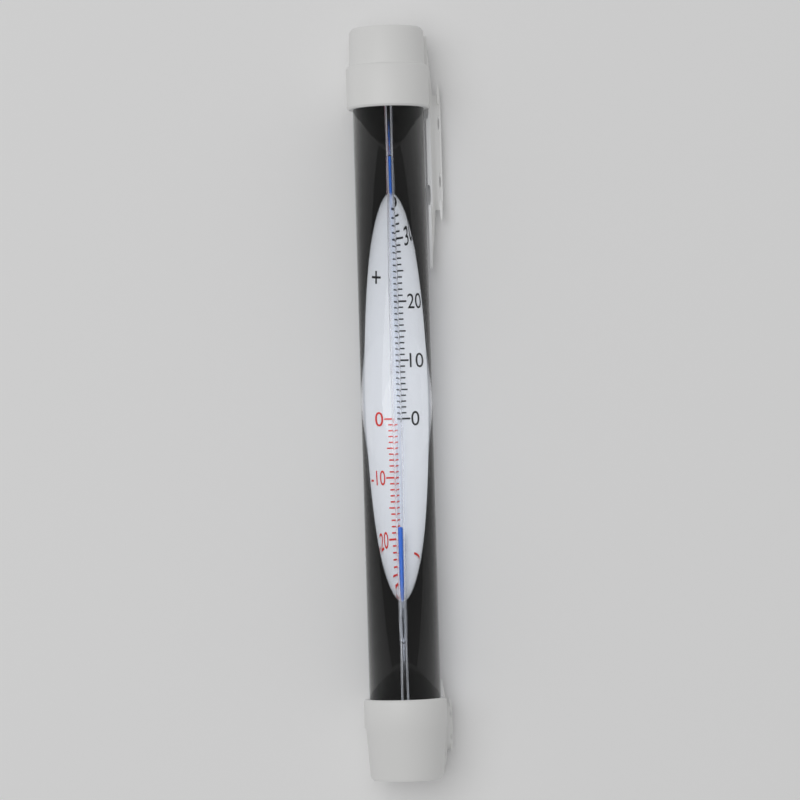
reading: -19 °C
